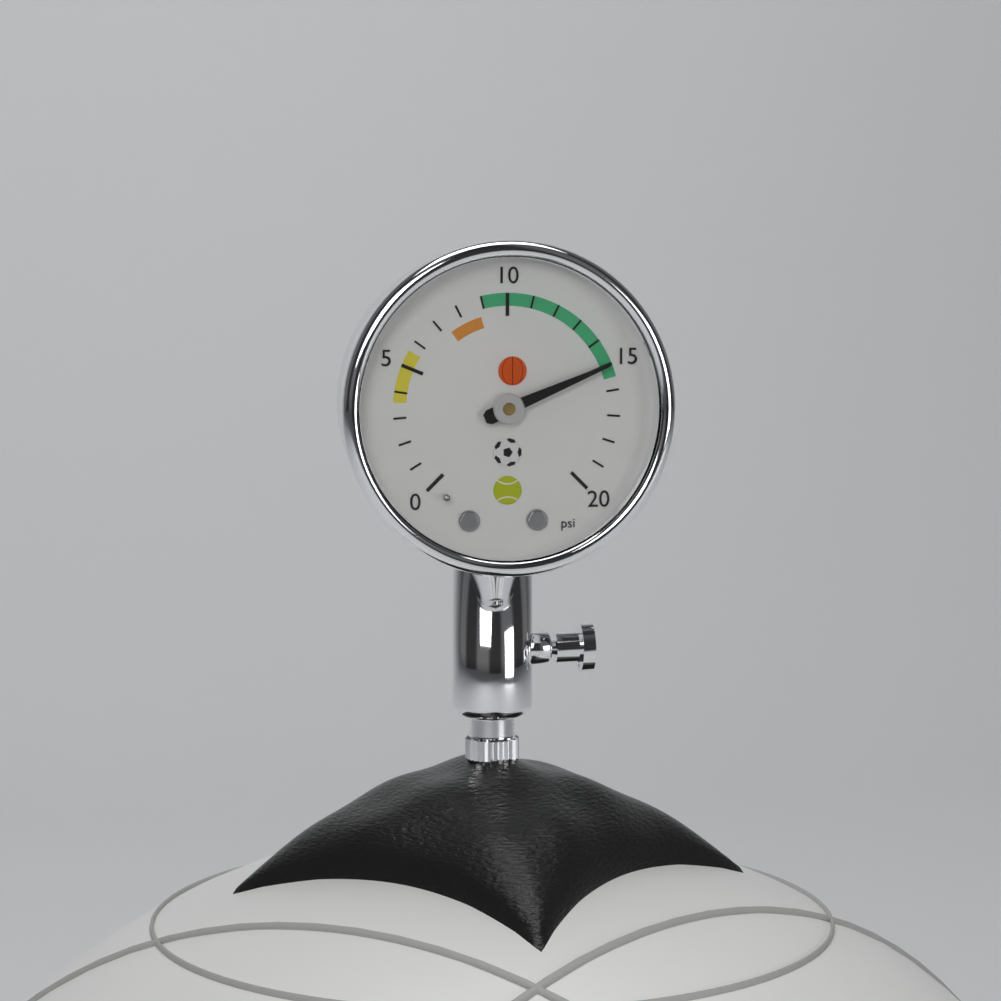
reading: 15 psi
